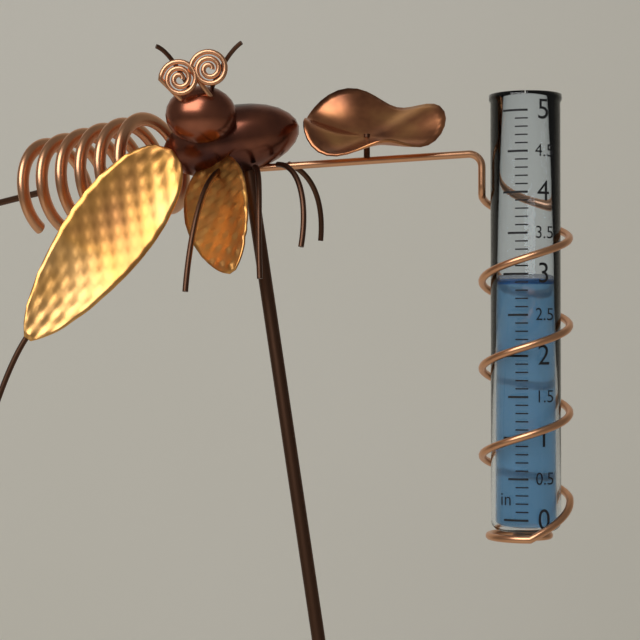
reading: 2.9 in
